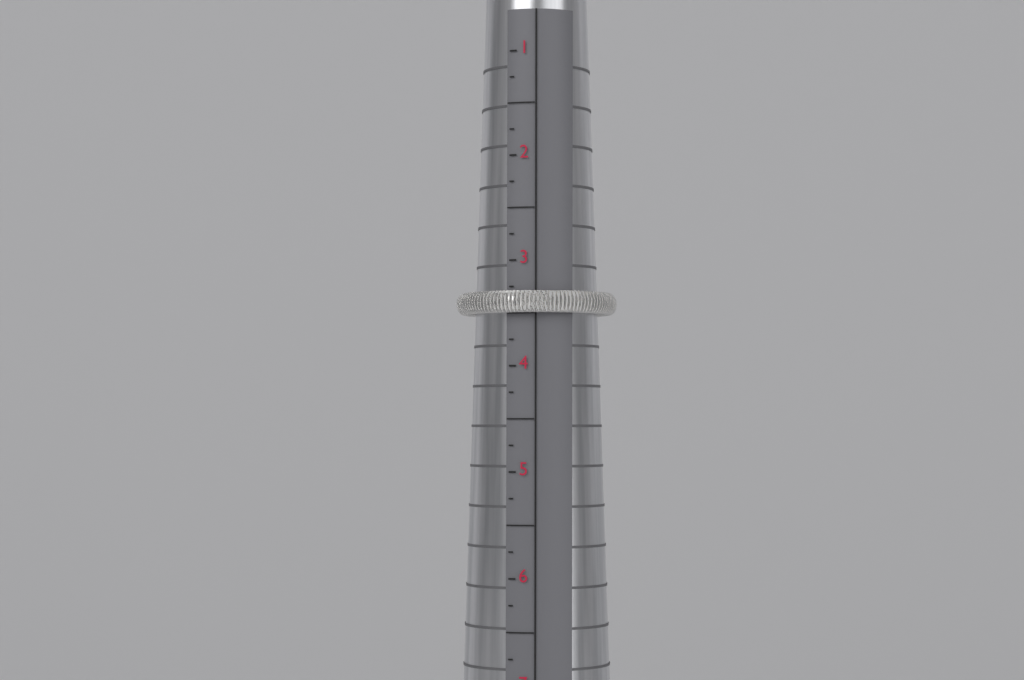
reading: 3.50 (no unit)
